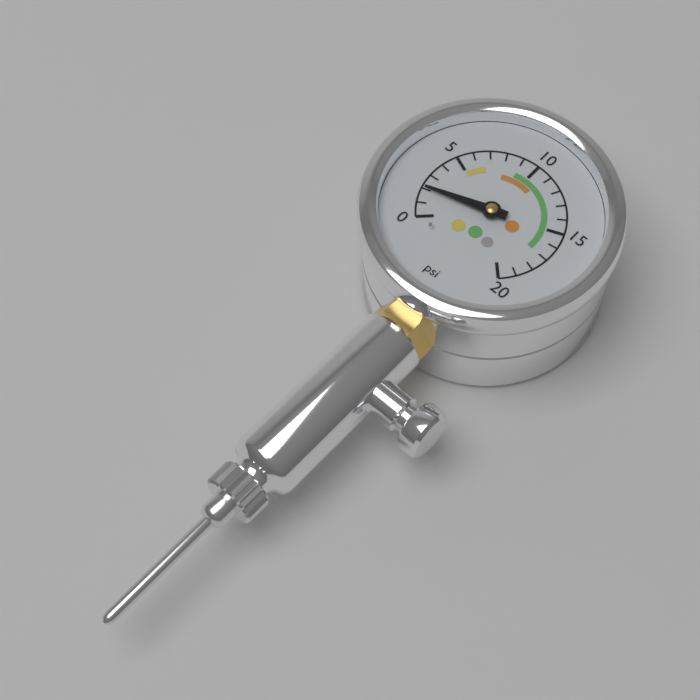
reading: 2 psi
